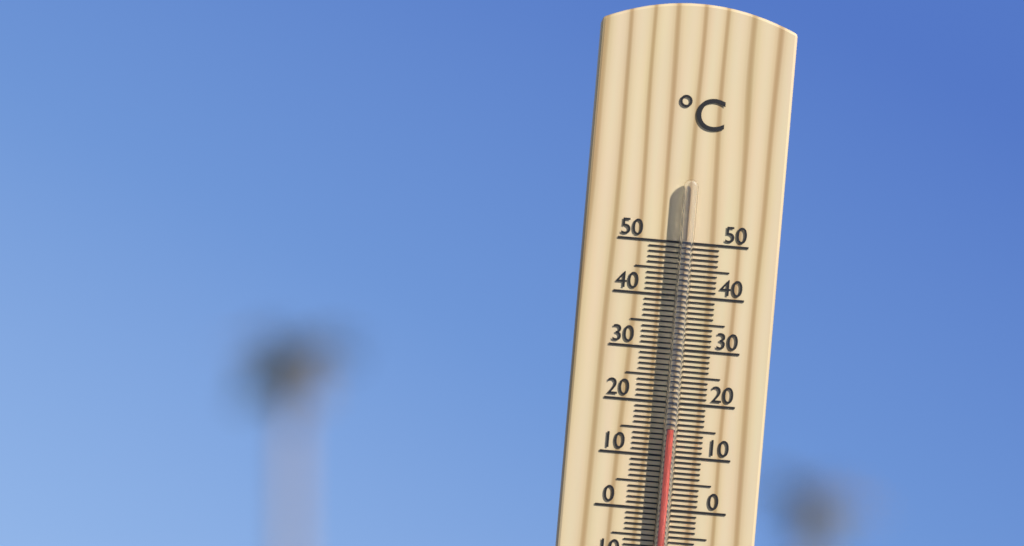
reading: 15 °C
